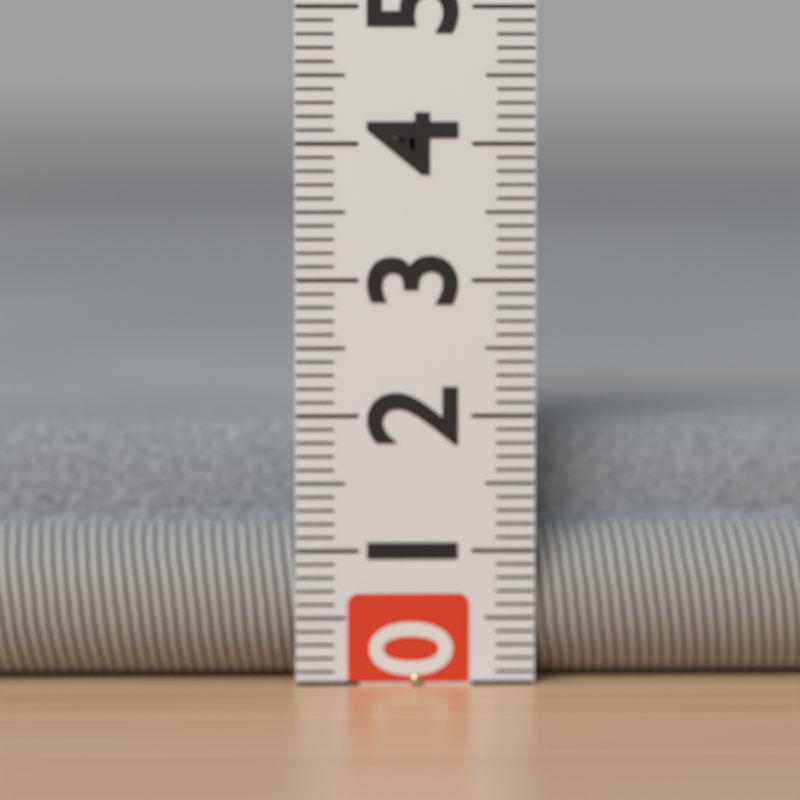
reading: 1.9 (no unit)
